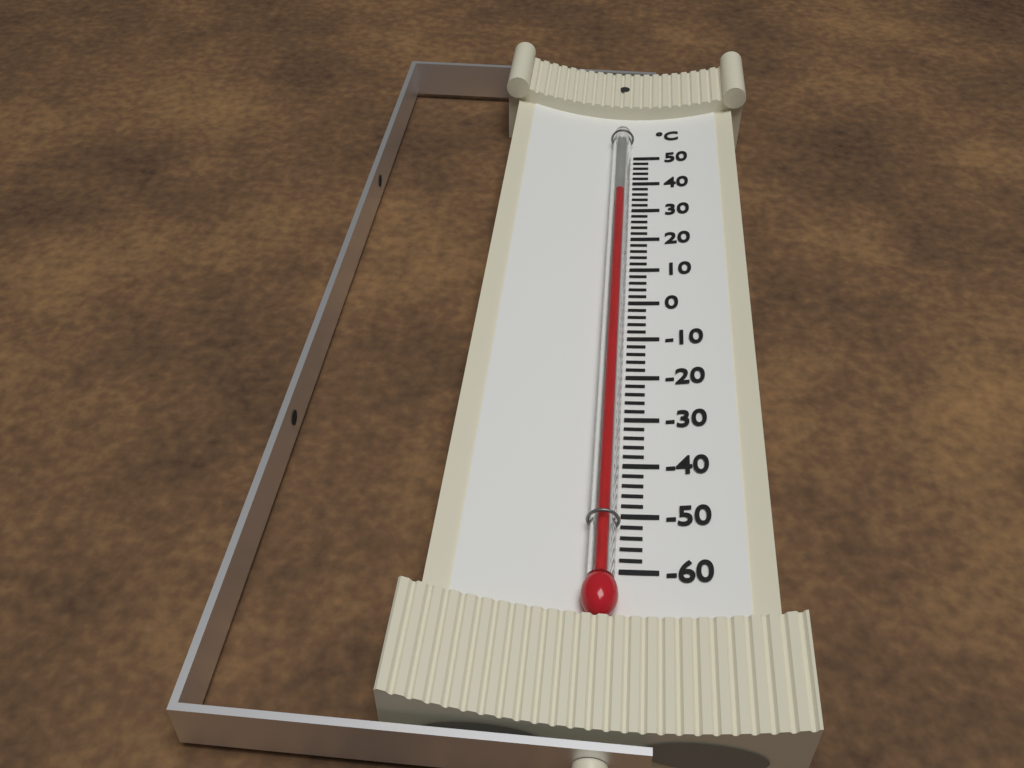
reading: 34 °C
